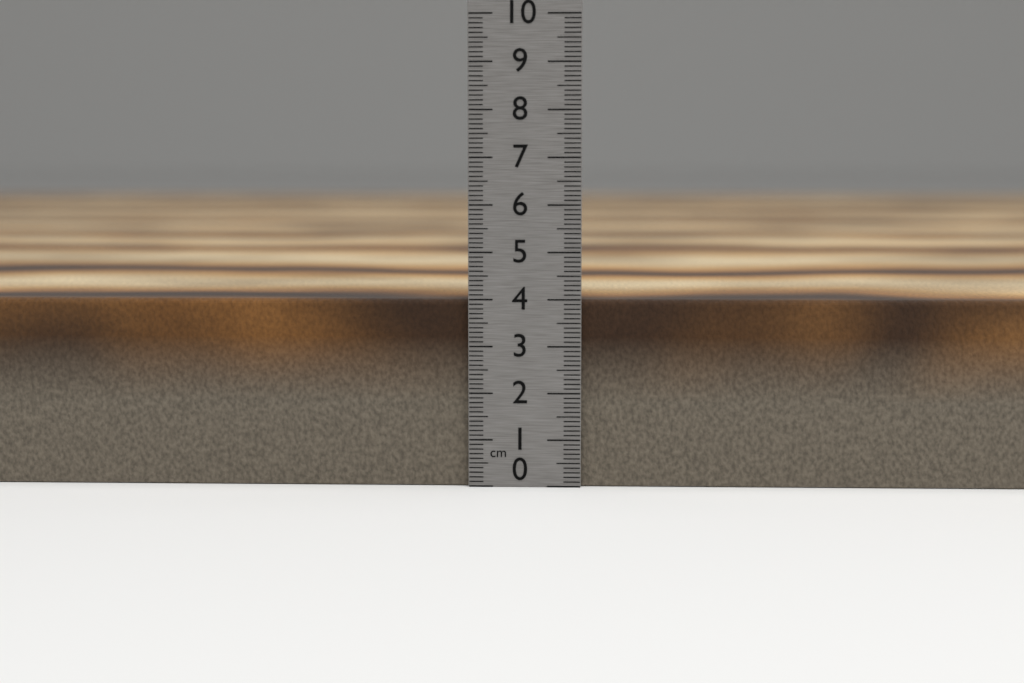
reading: 4.0 cm
